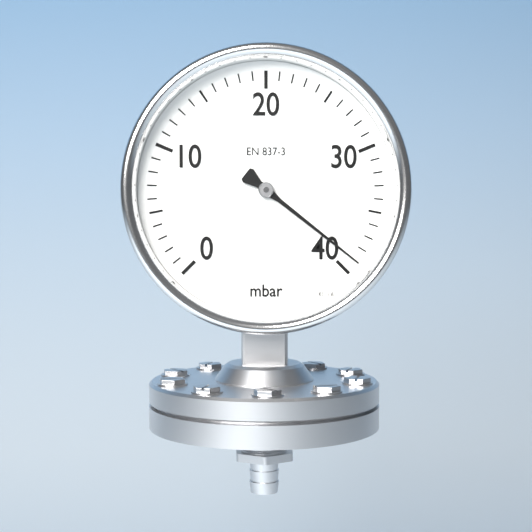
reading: 39 mbar
